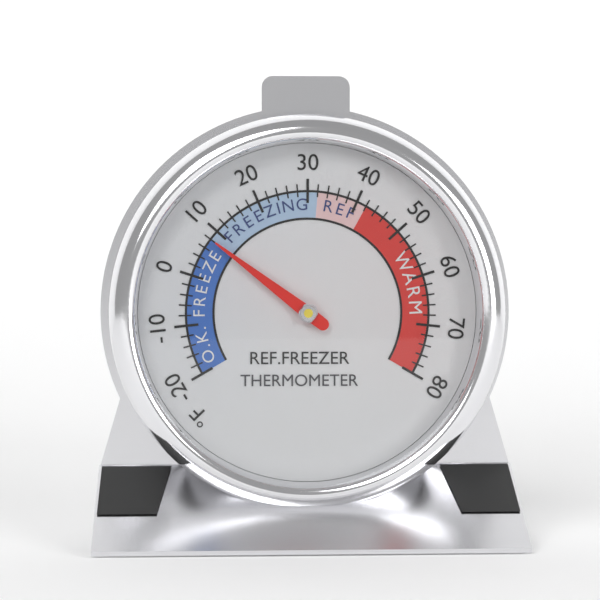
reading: 8 °F
